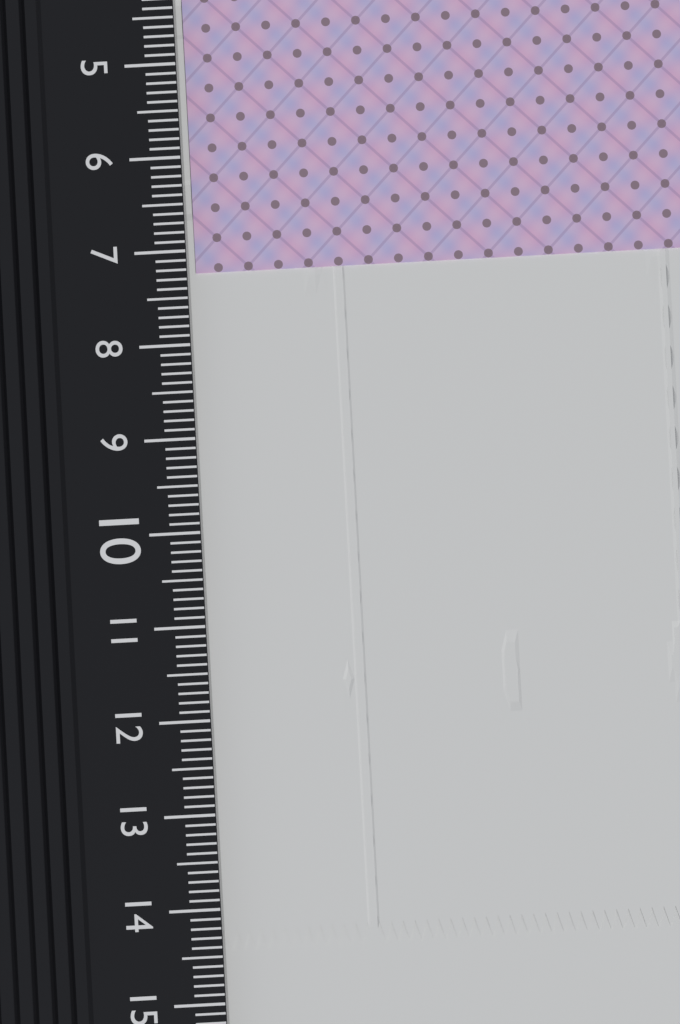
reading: 7.2 cm
